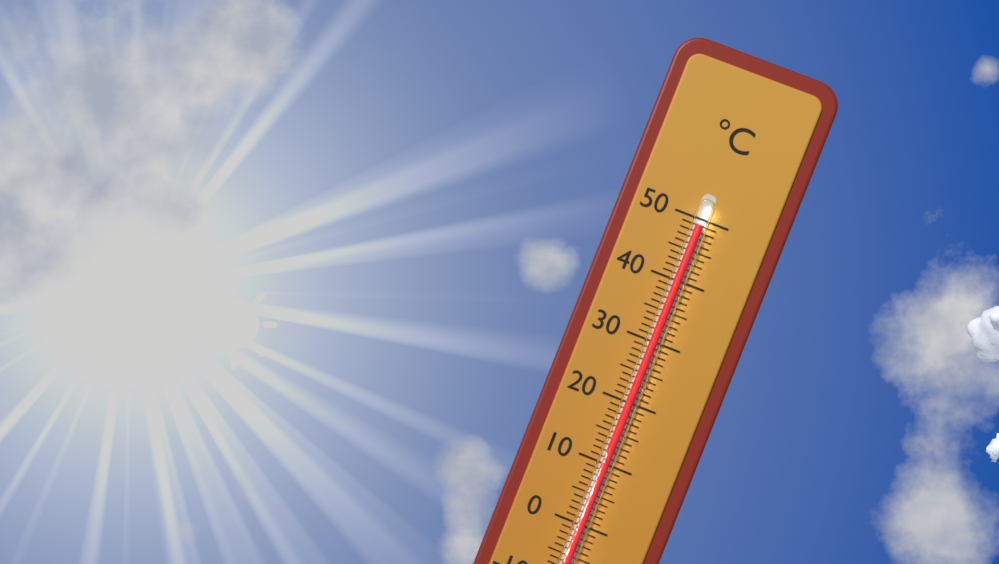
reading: 49 °C
